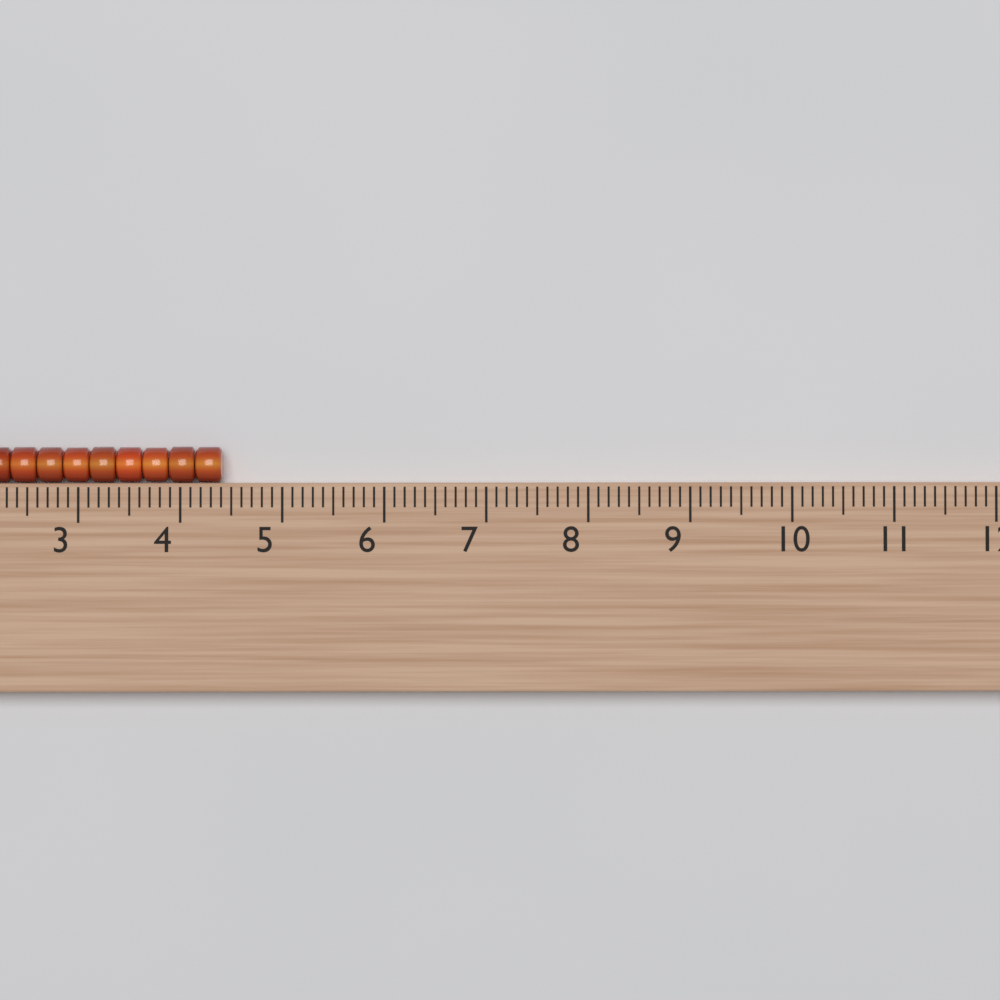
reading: 4.4 (no unit)
